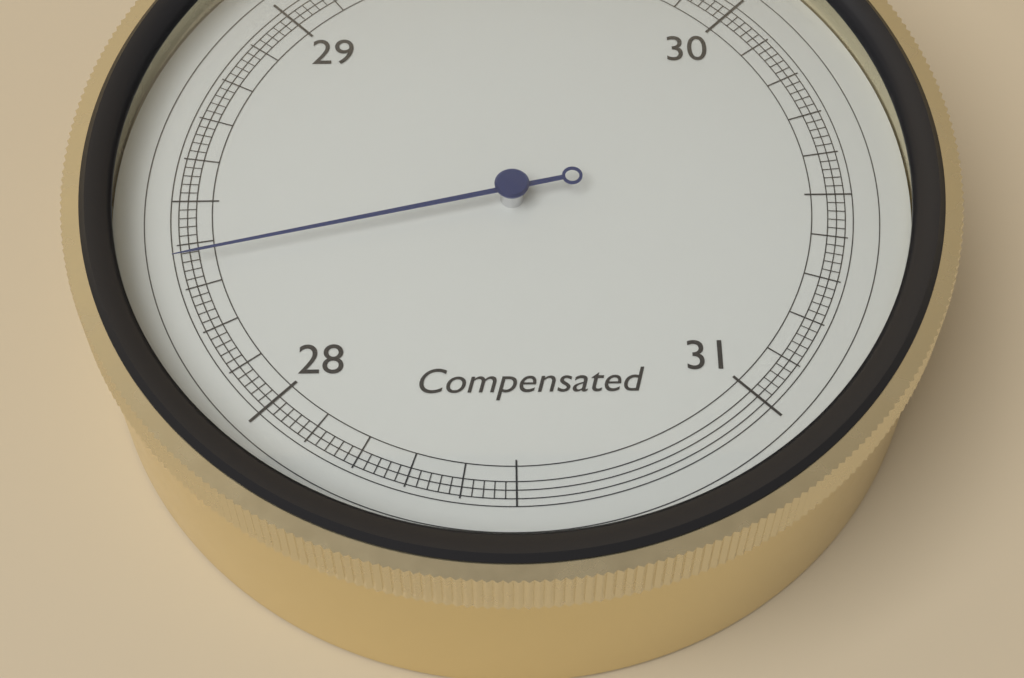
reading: 28.36 inHg
